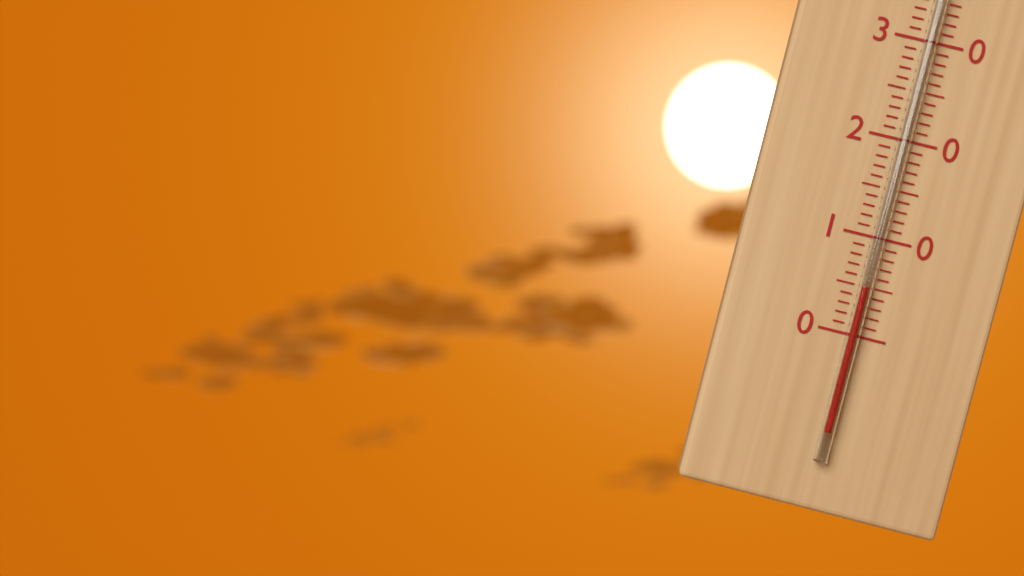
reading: 5 °C
